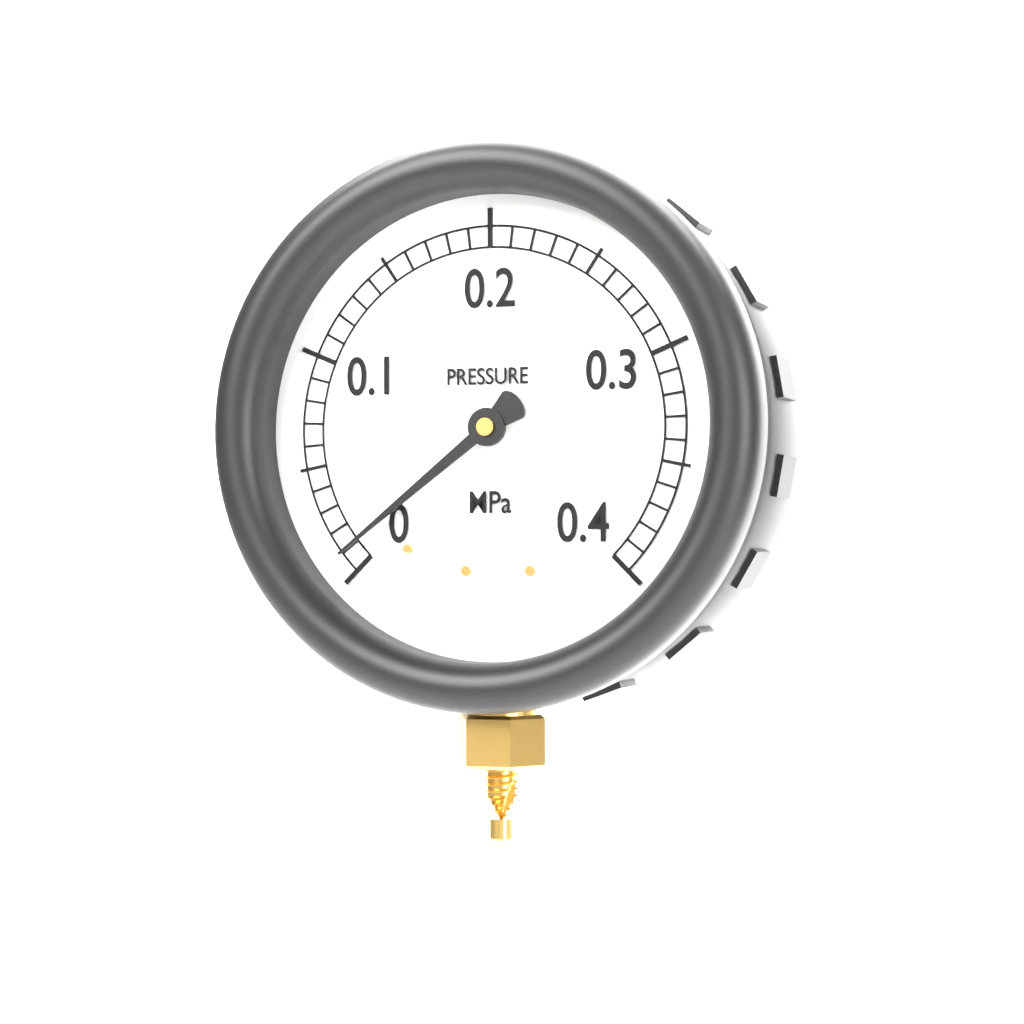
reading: 0.01 MPa
